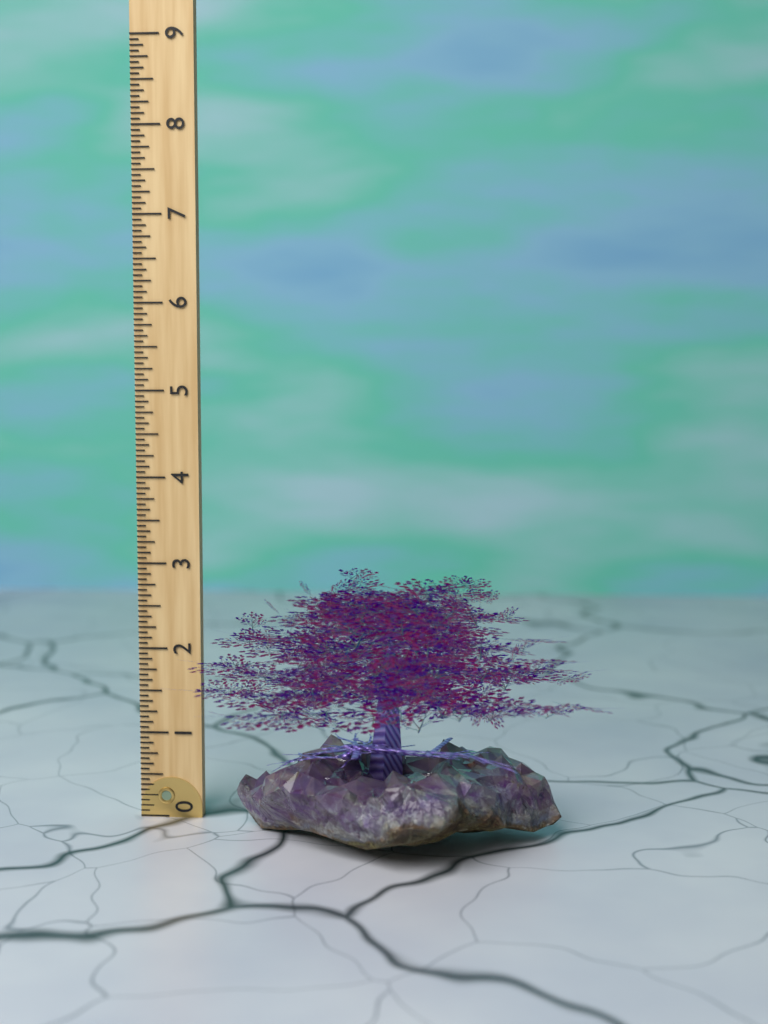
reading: 3.0625 (no unit)
